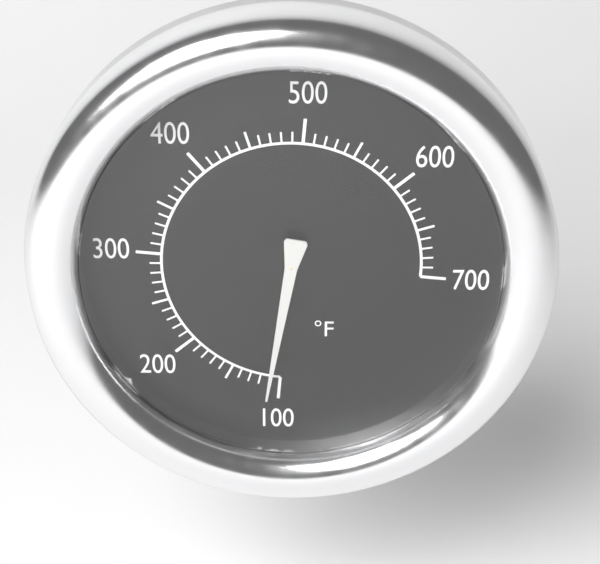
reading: 110 °F
